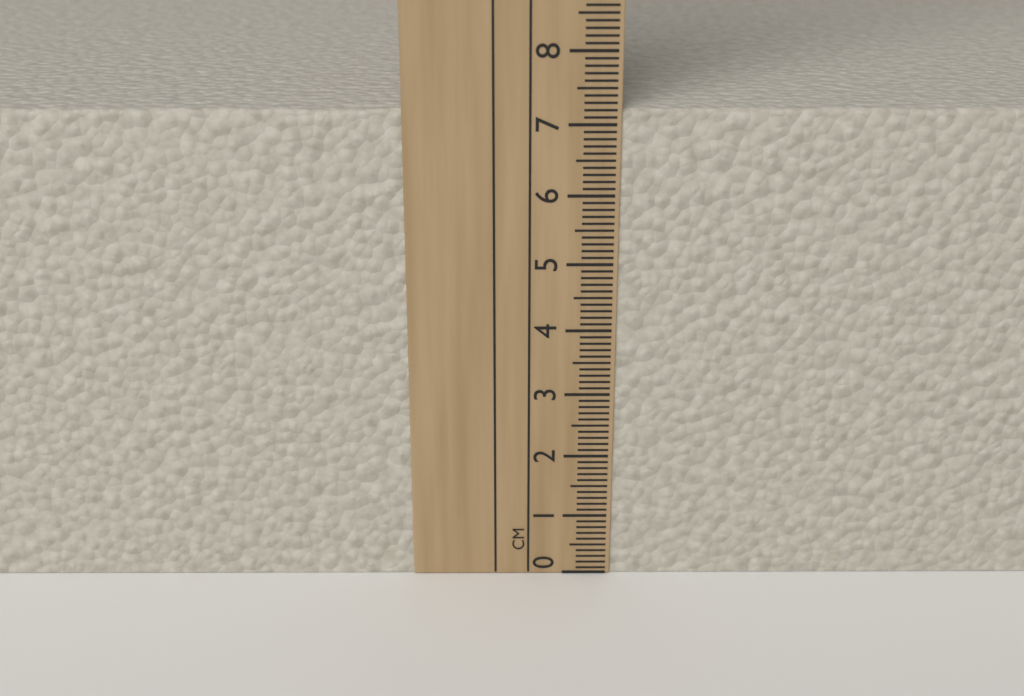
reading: 7.2 cm
